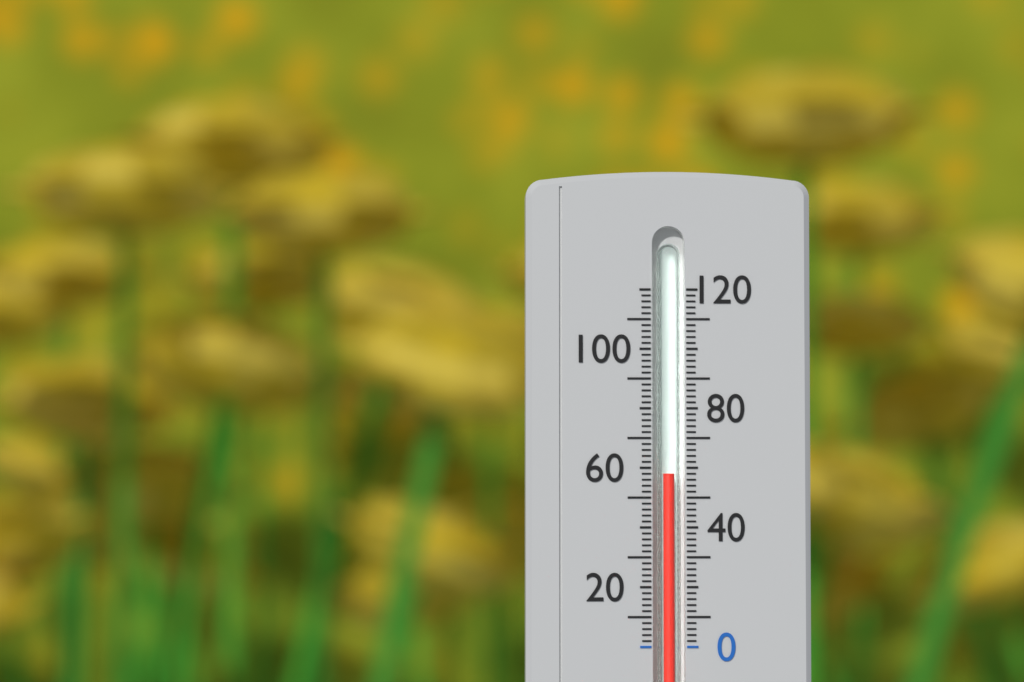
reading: 58 (no unit)
